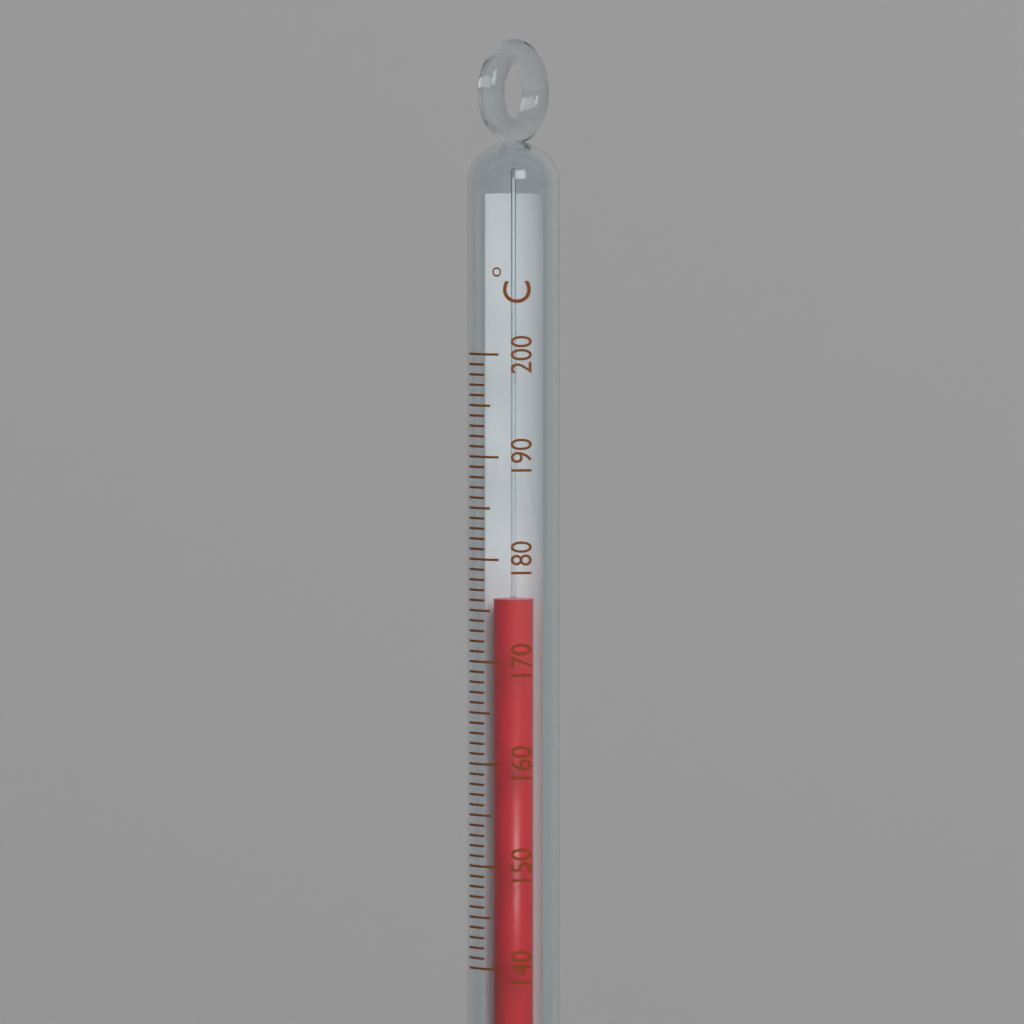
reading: 176 °C
